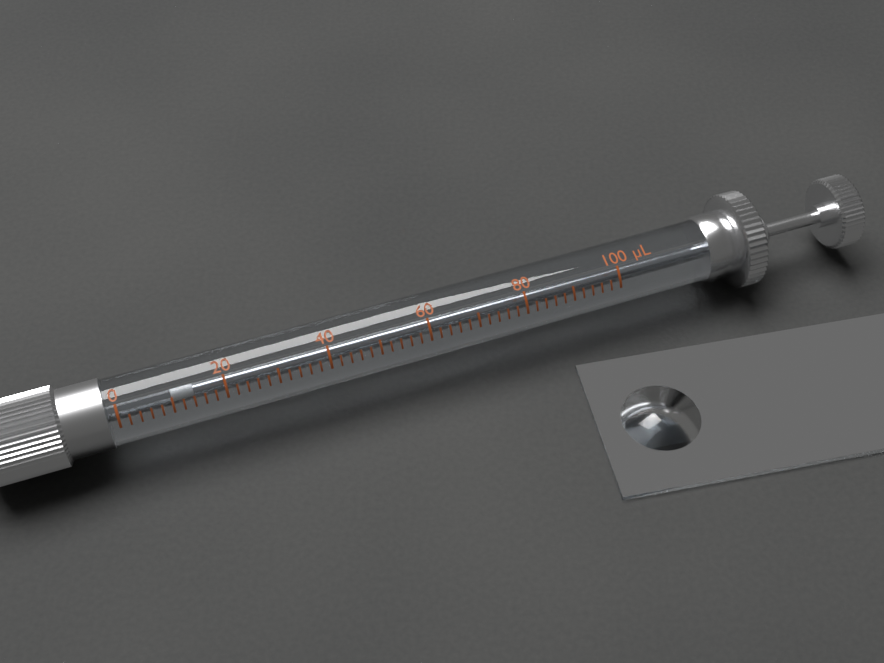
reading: 10 µL
